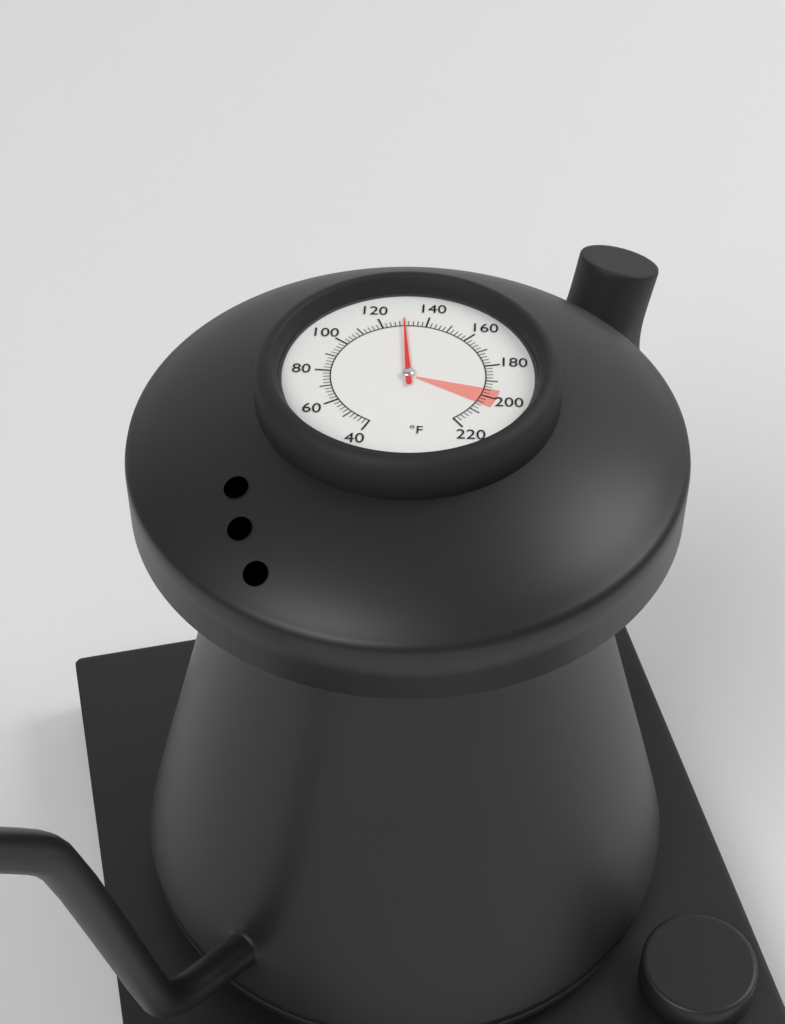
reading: 130 °F
